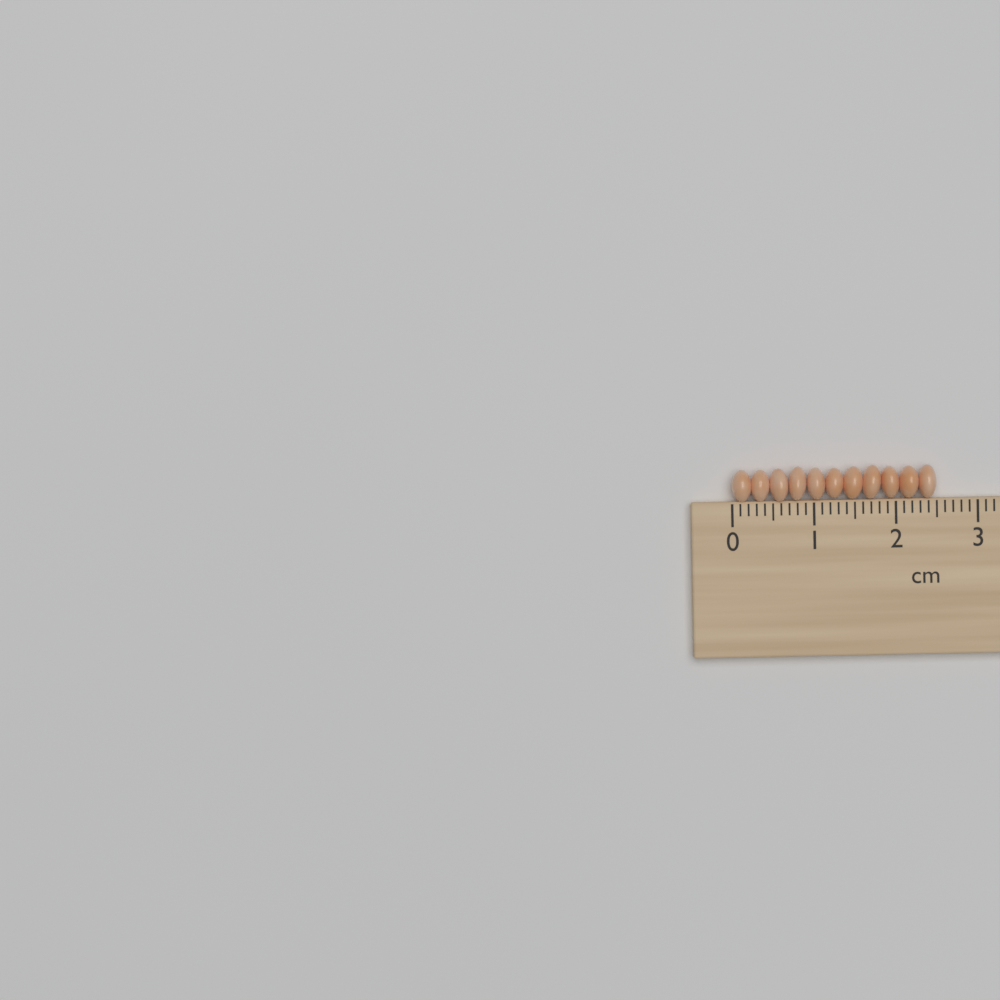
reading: 2.5 cm
